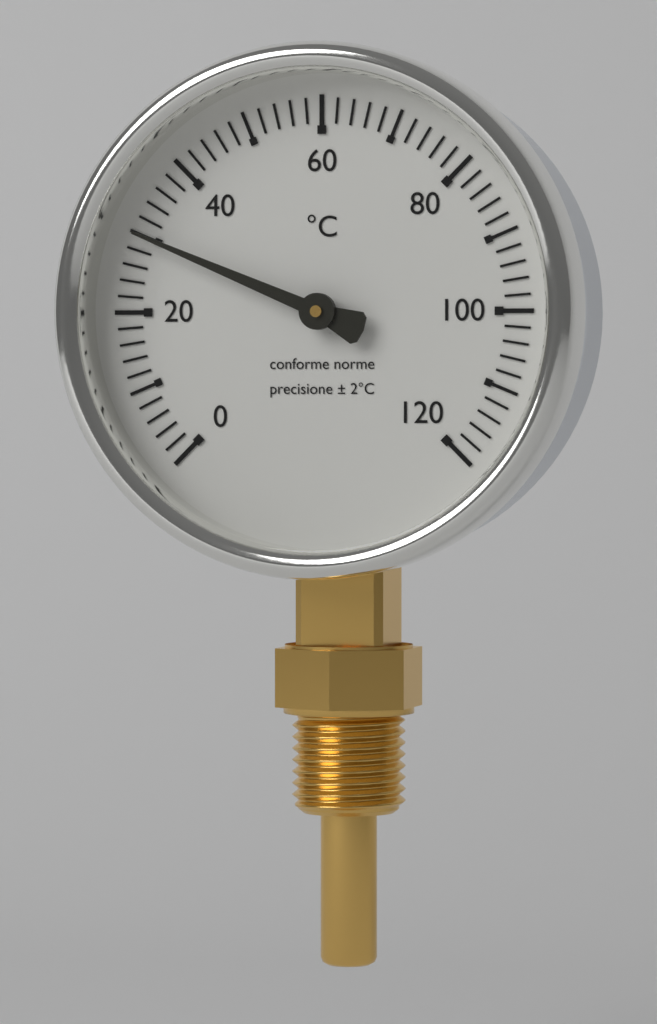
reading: 30 °C
